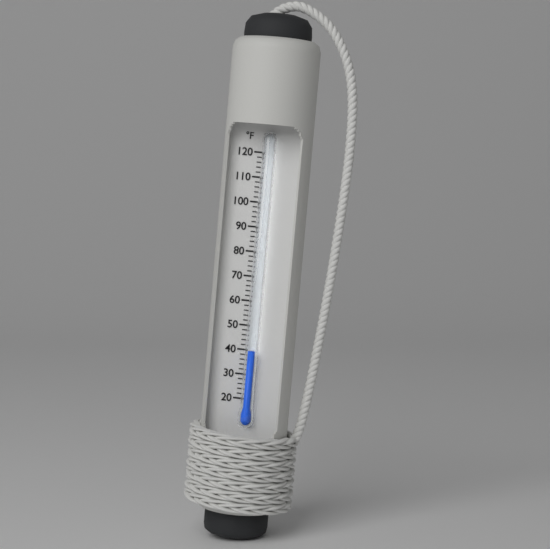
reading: 40 °F
